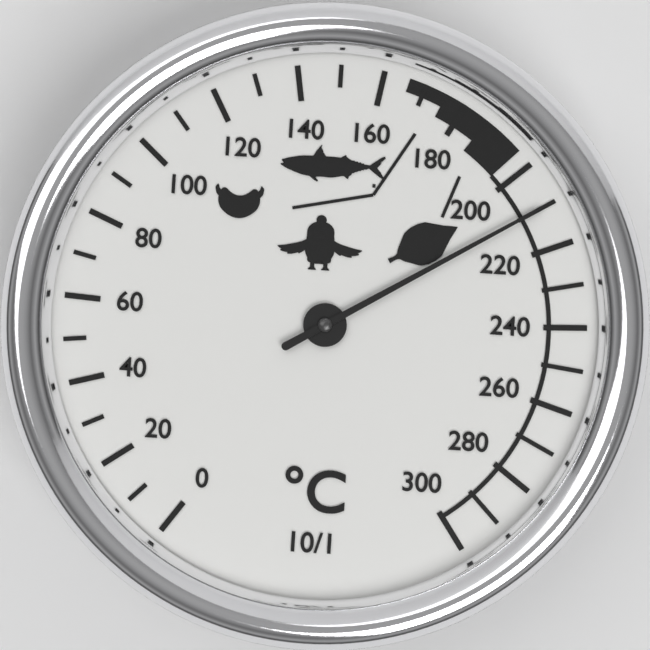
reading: 210 °C
